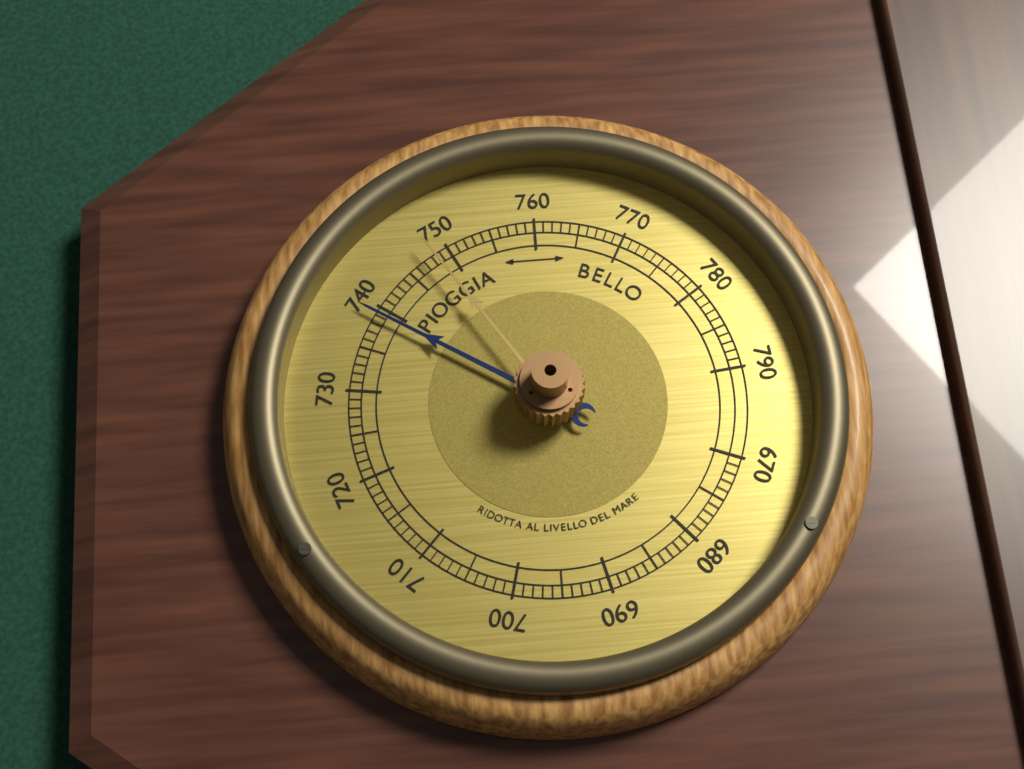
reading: 739 (no unit)
